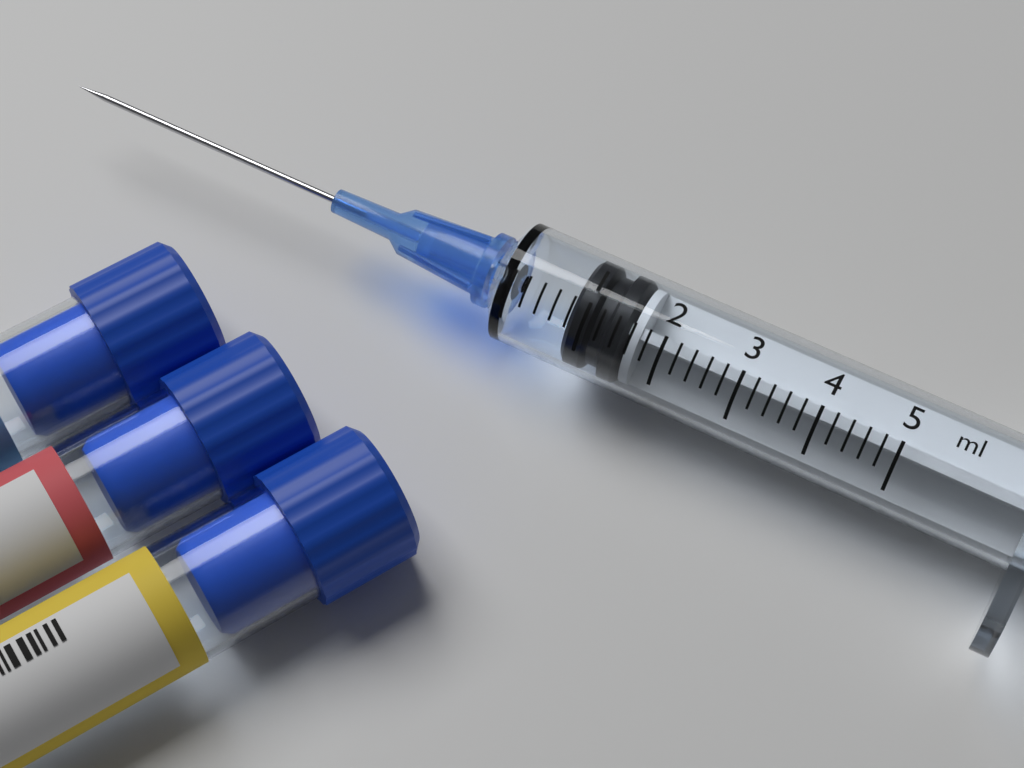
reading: 0.8 ml
